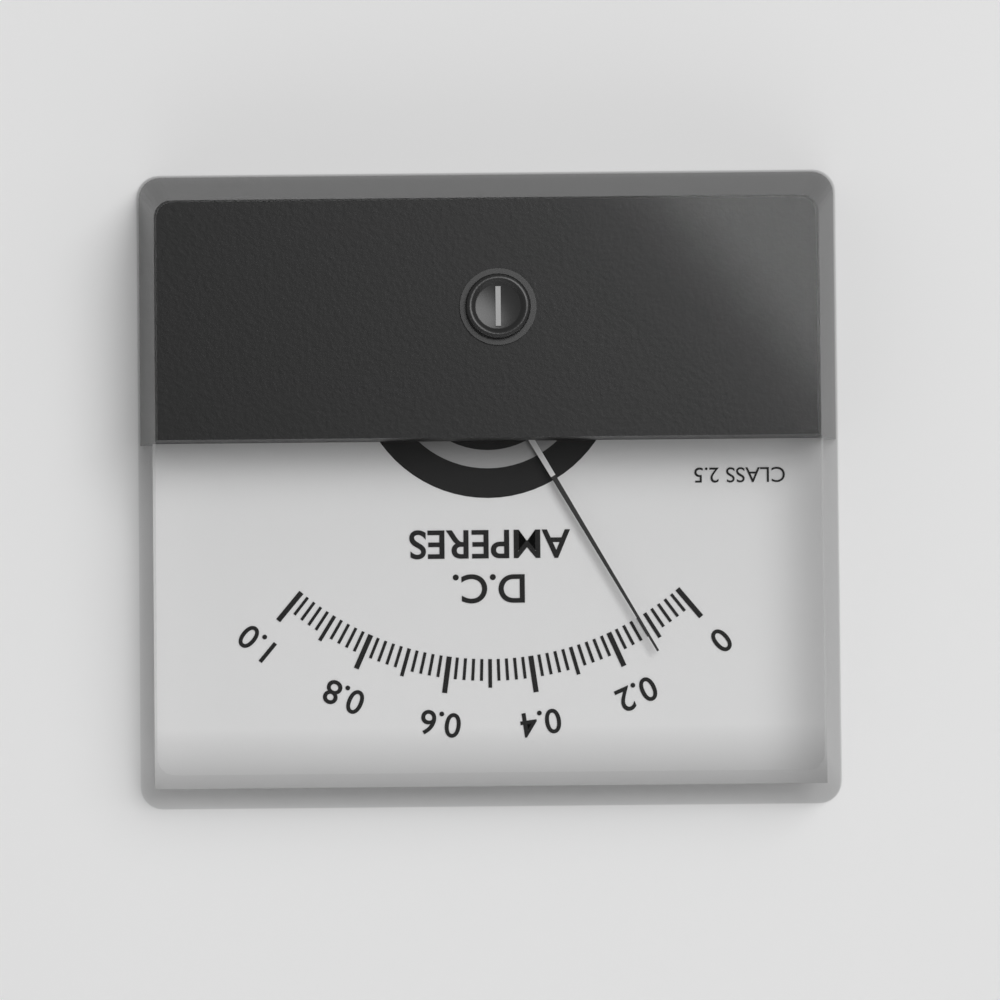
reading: 0.12 A
